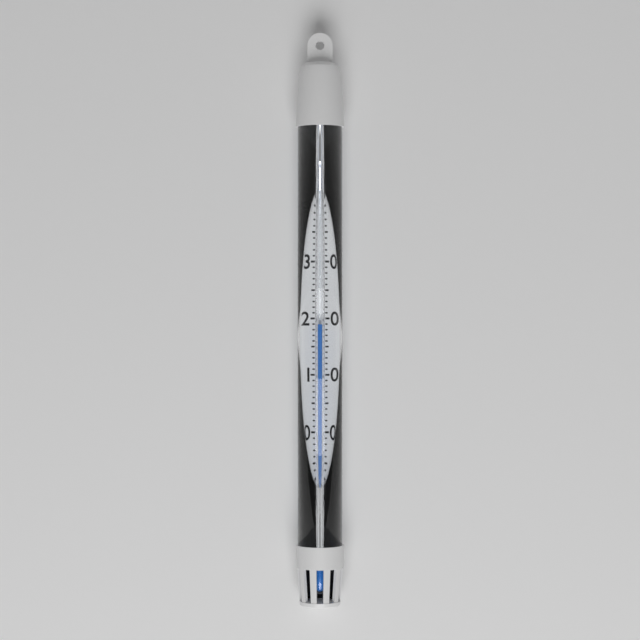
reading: 19 °C
